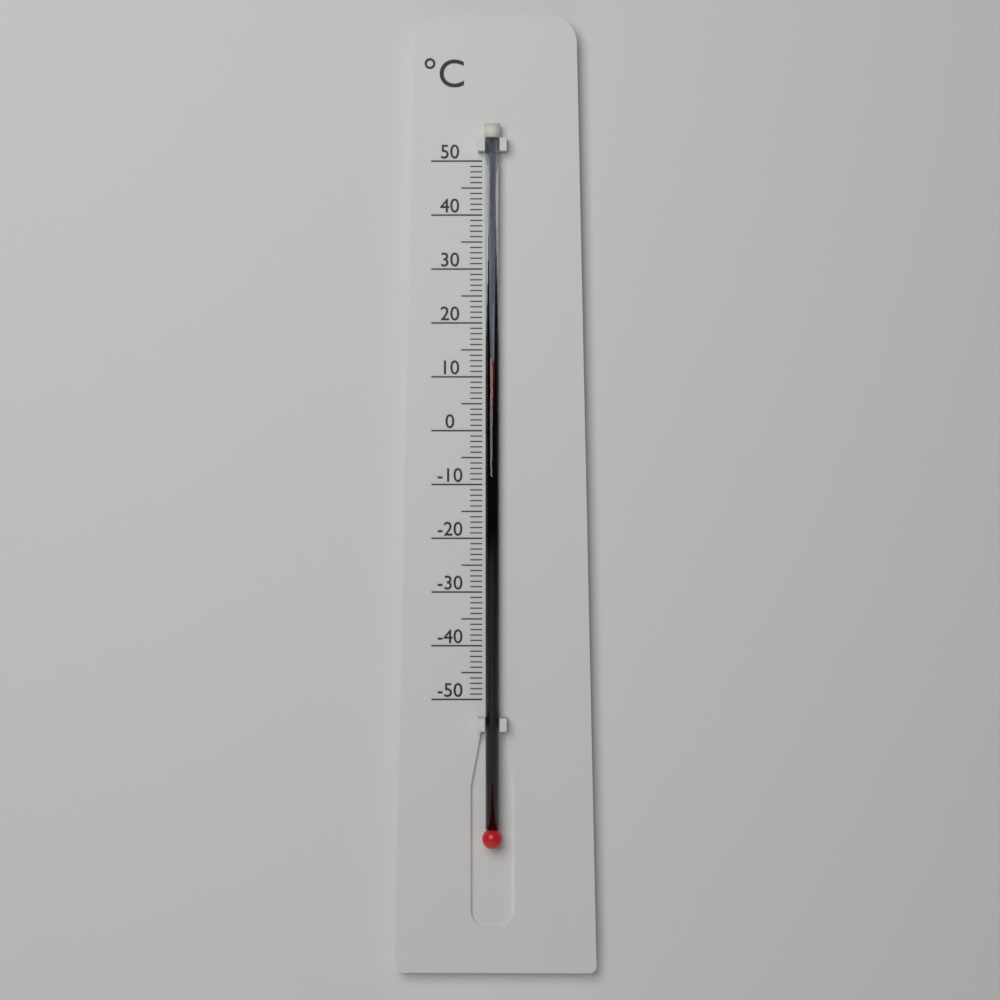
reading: 13 °C
